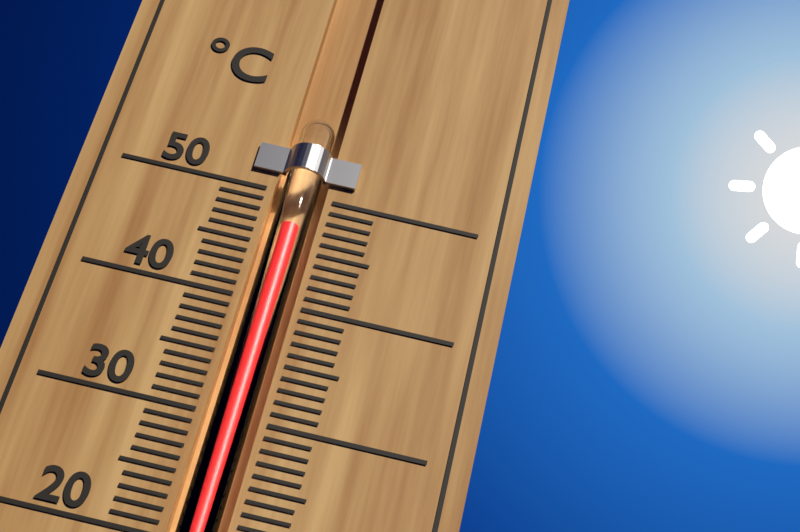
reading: 47 °C
